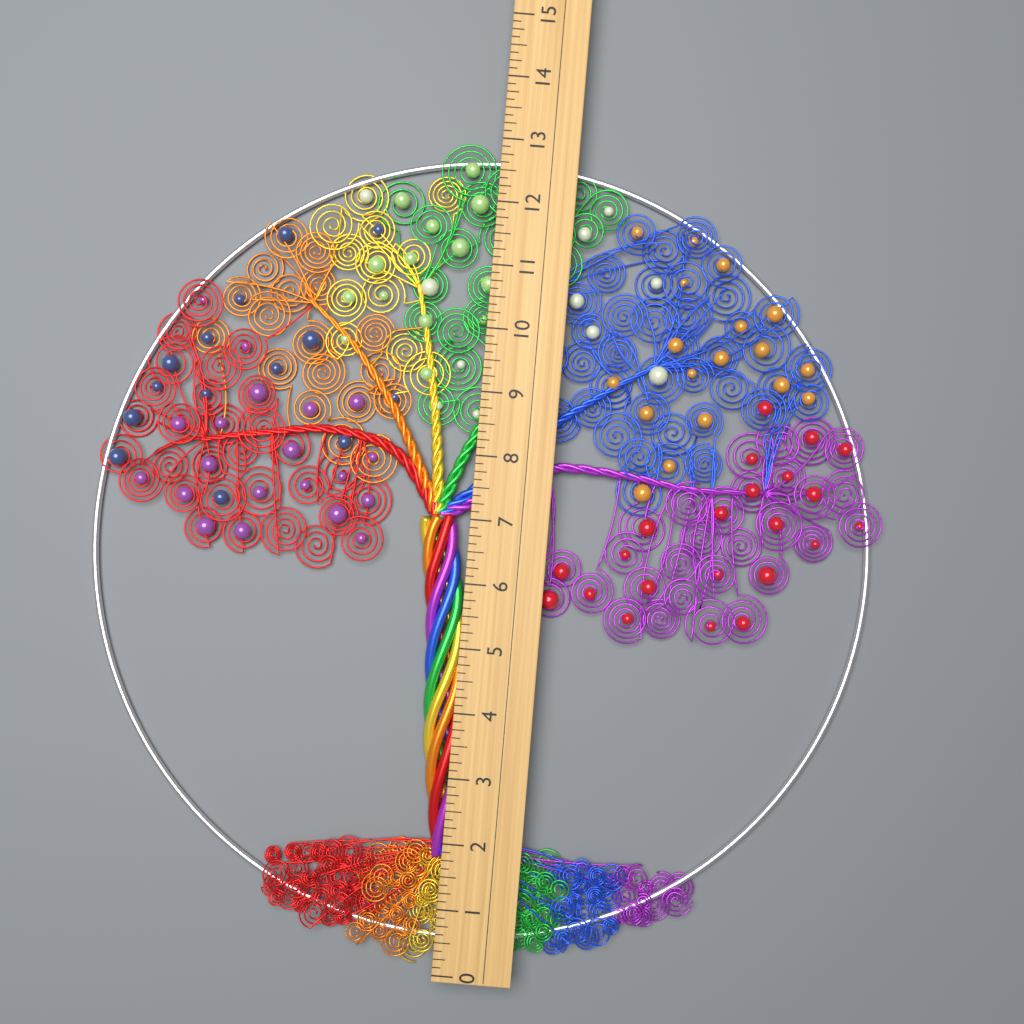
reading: 13.000 (no unit)
